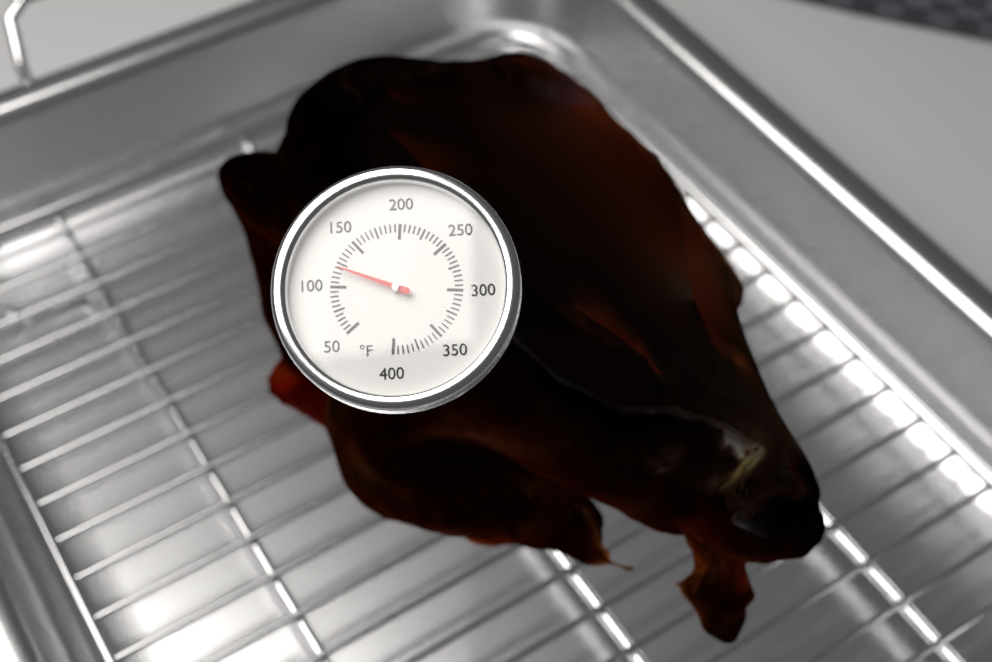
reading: 120 °F
